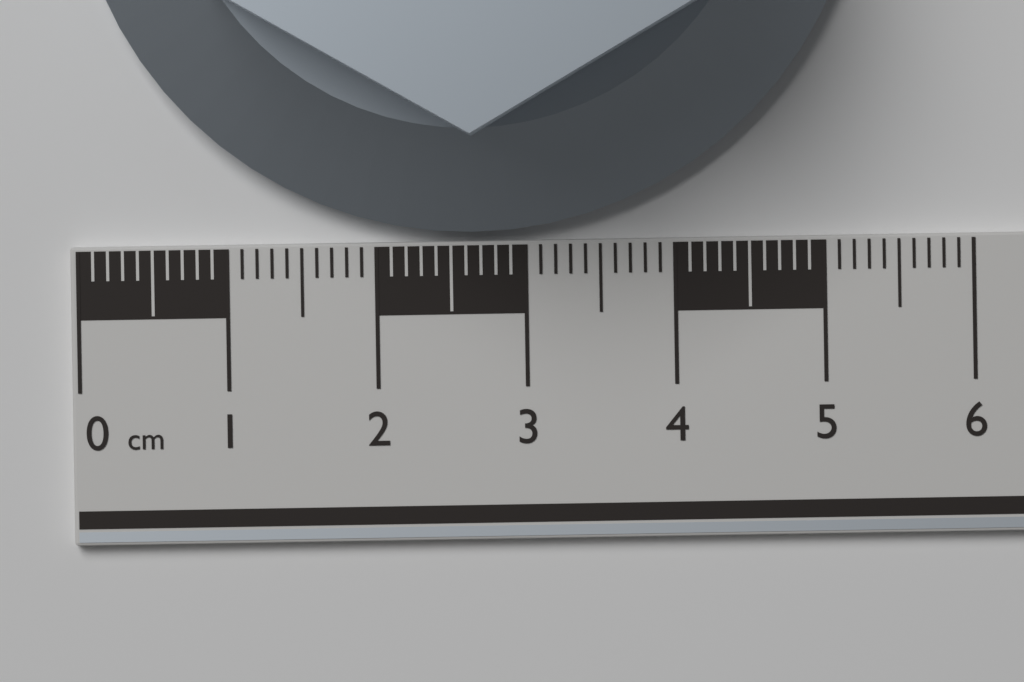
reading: 5.3 cm
